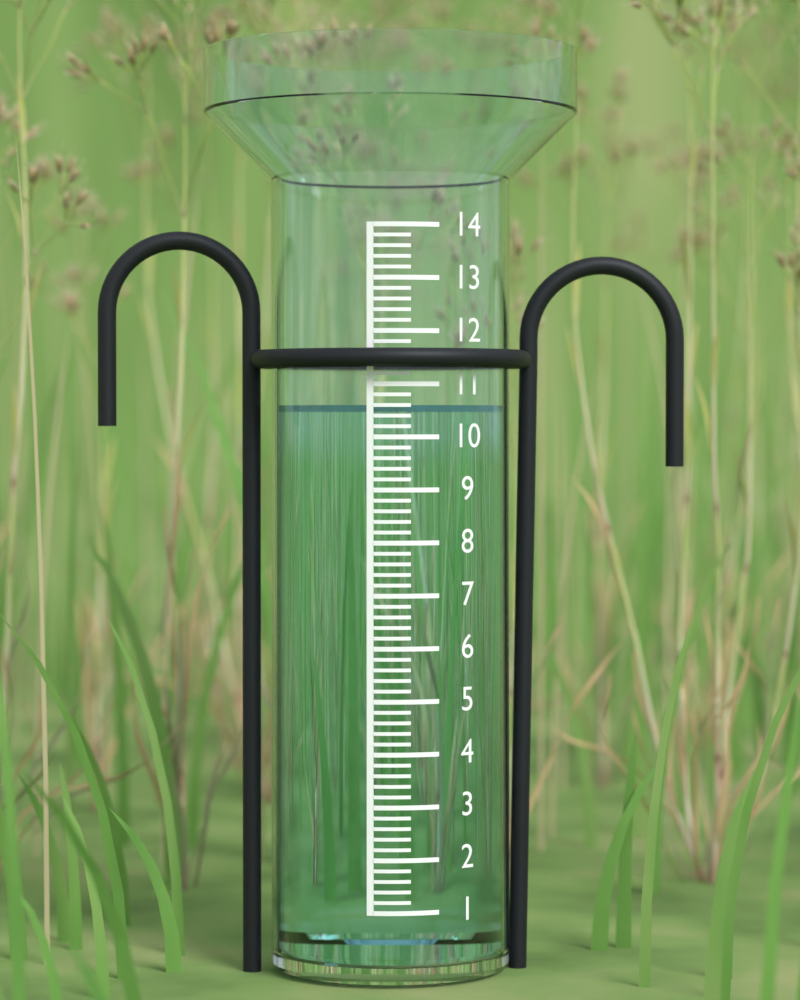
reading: 10.6 (no unit)
